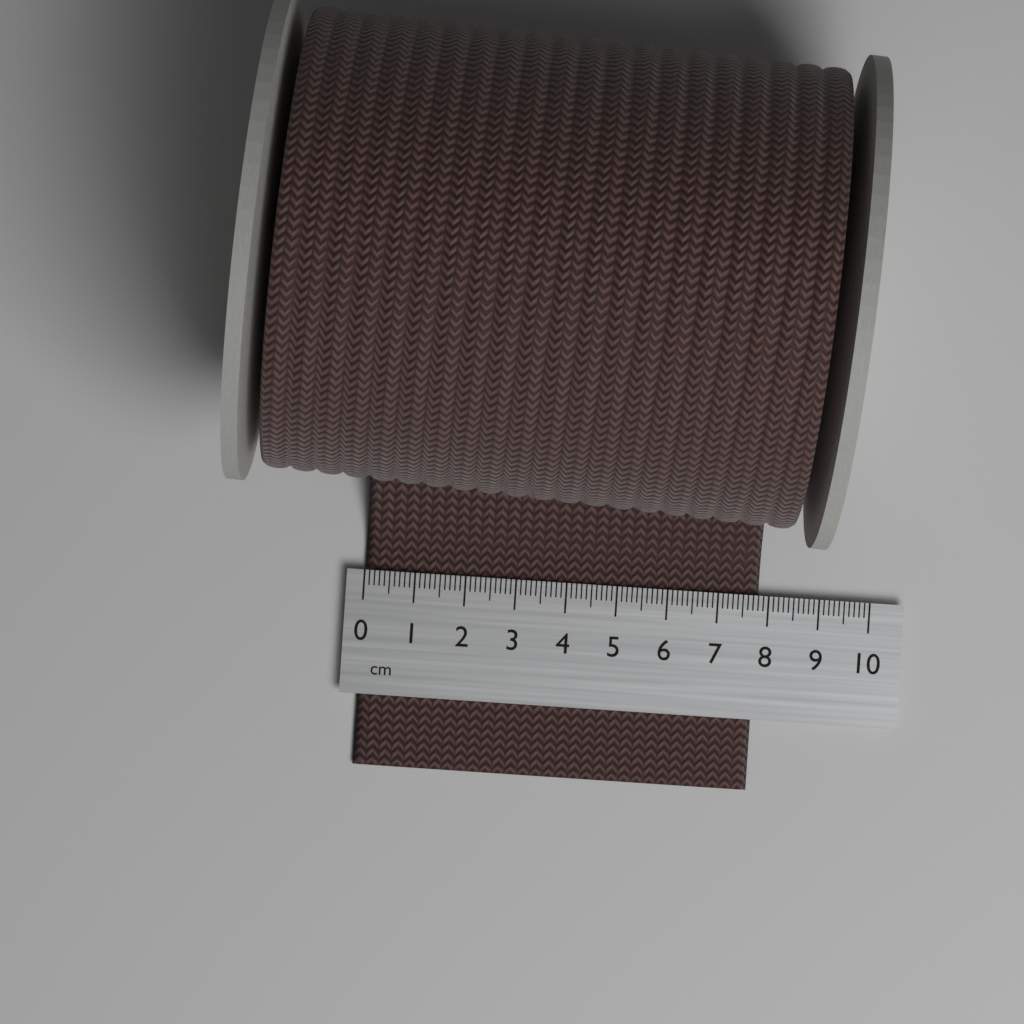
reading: 7.8 cm
